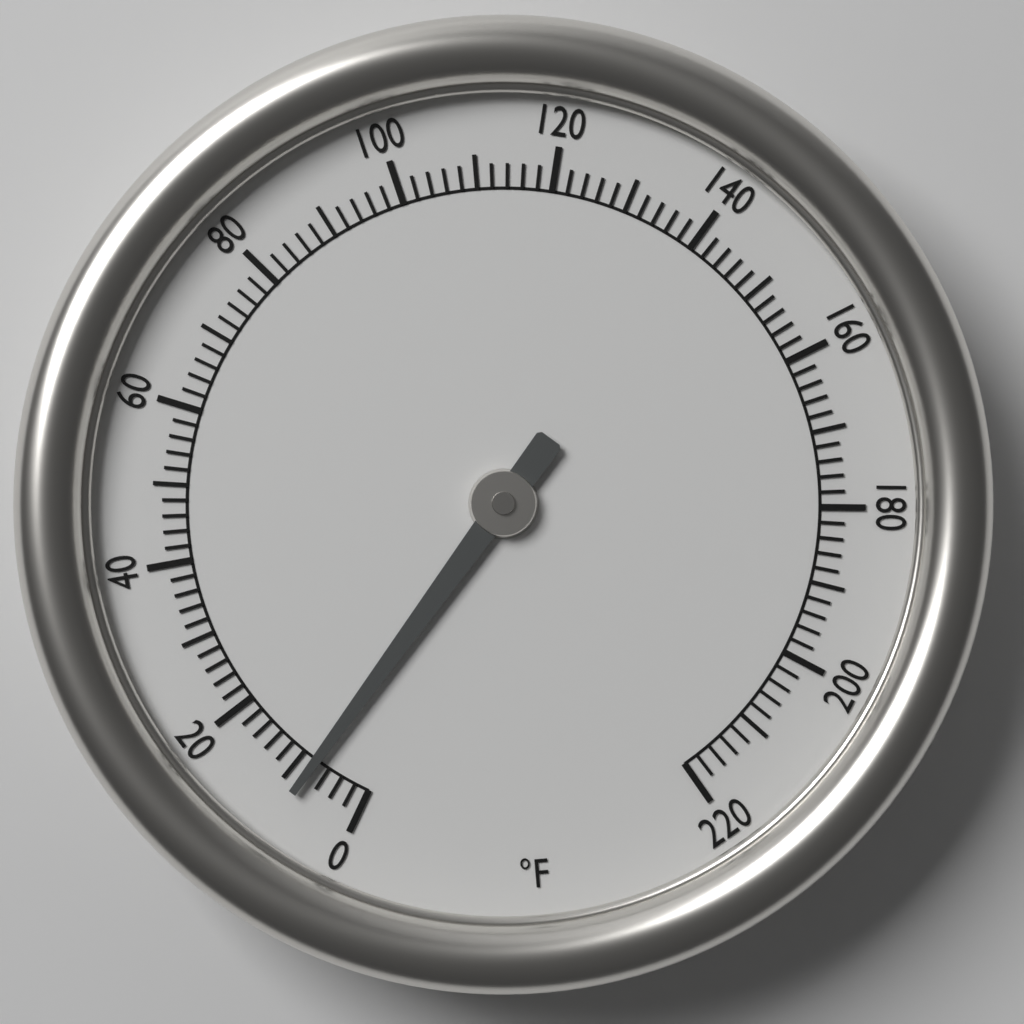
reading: 8 °F
